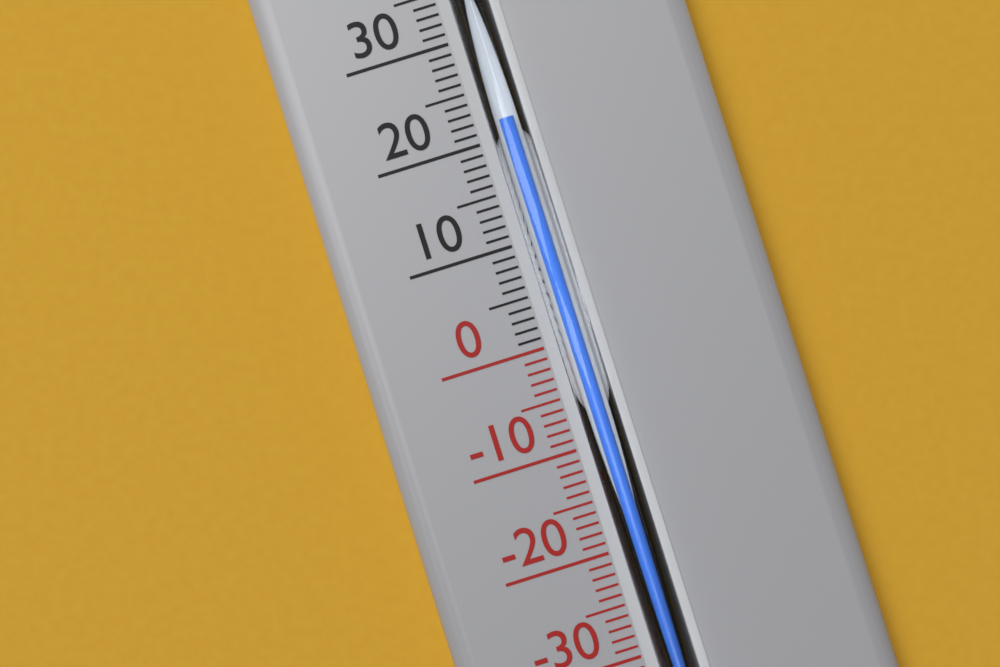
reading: 21 °C
